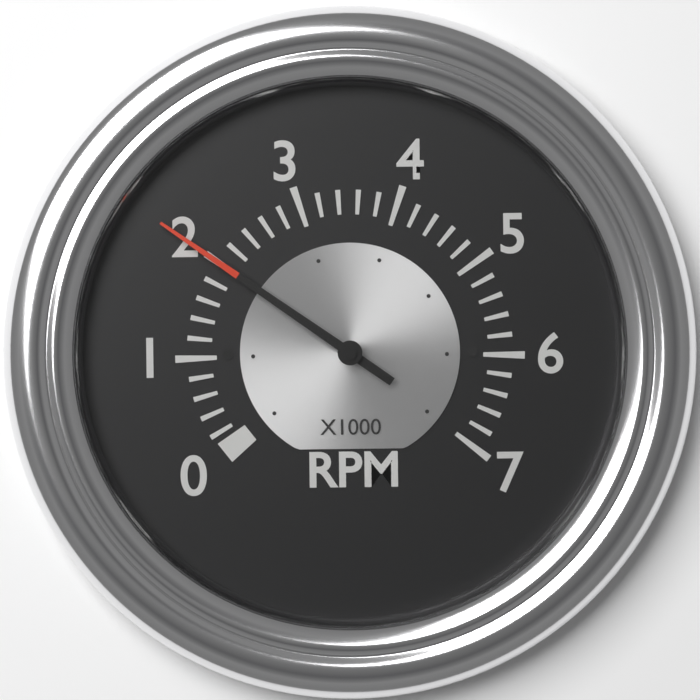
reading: 2.0 x1000 RPM
